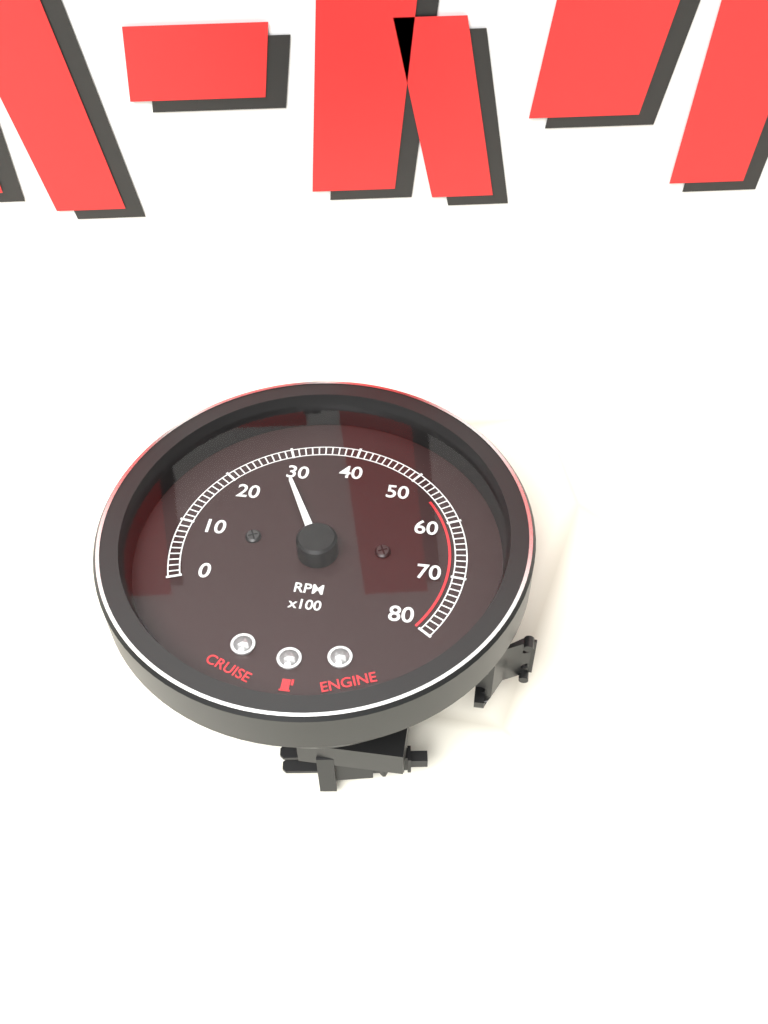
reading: 2800 RPM
